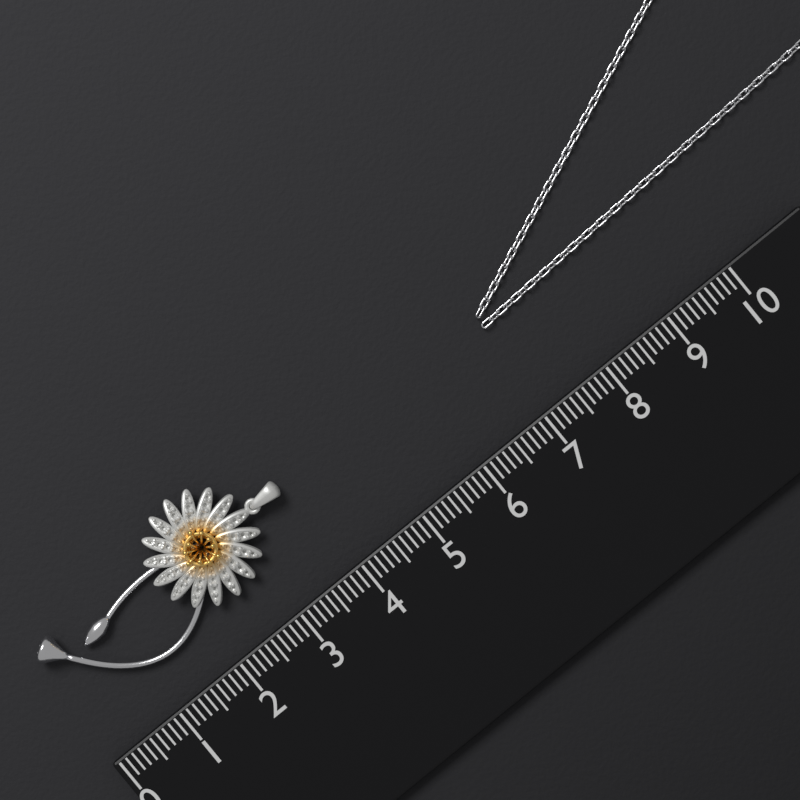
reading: 3.8 (no unit)
